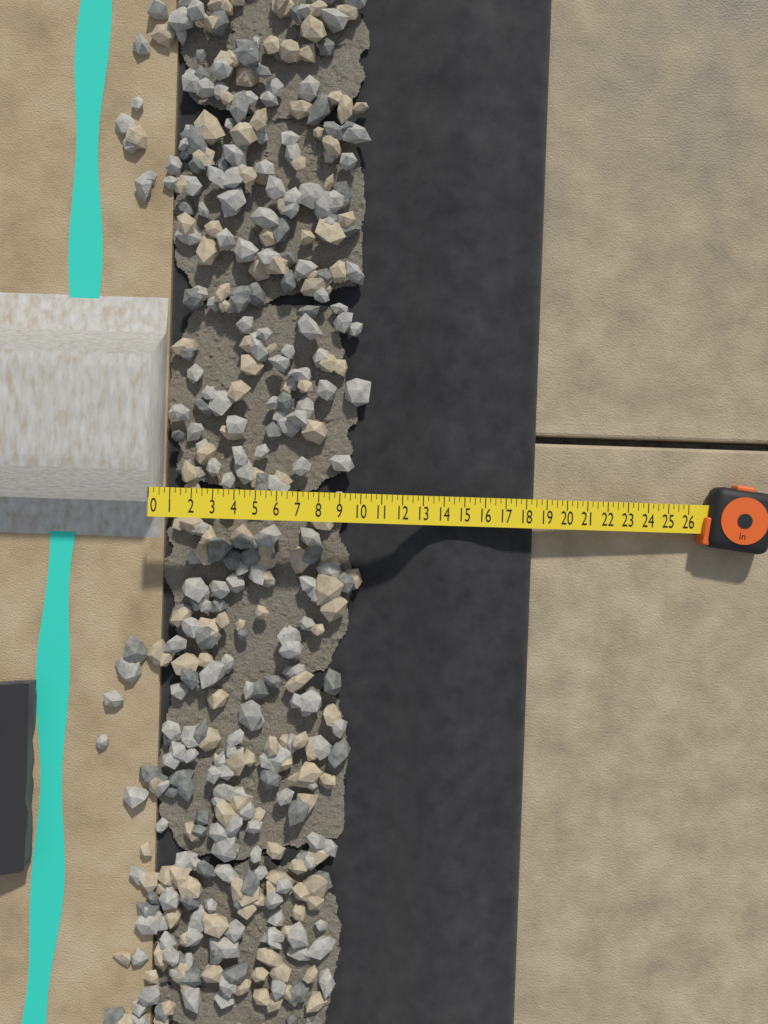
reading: 18.50 in
